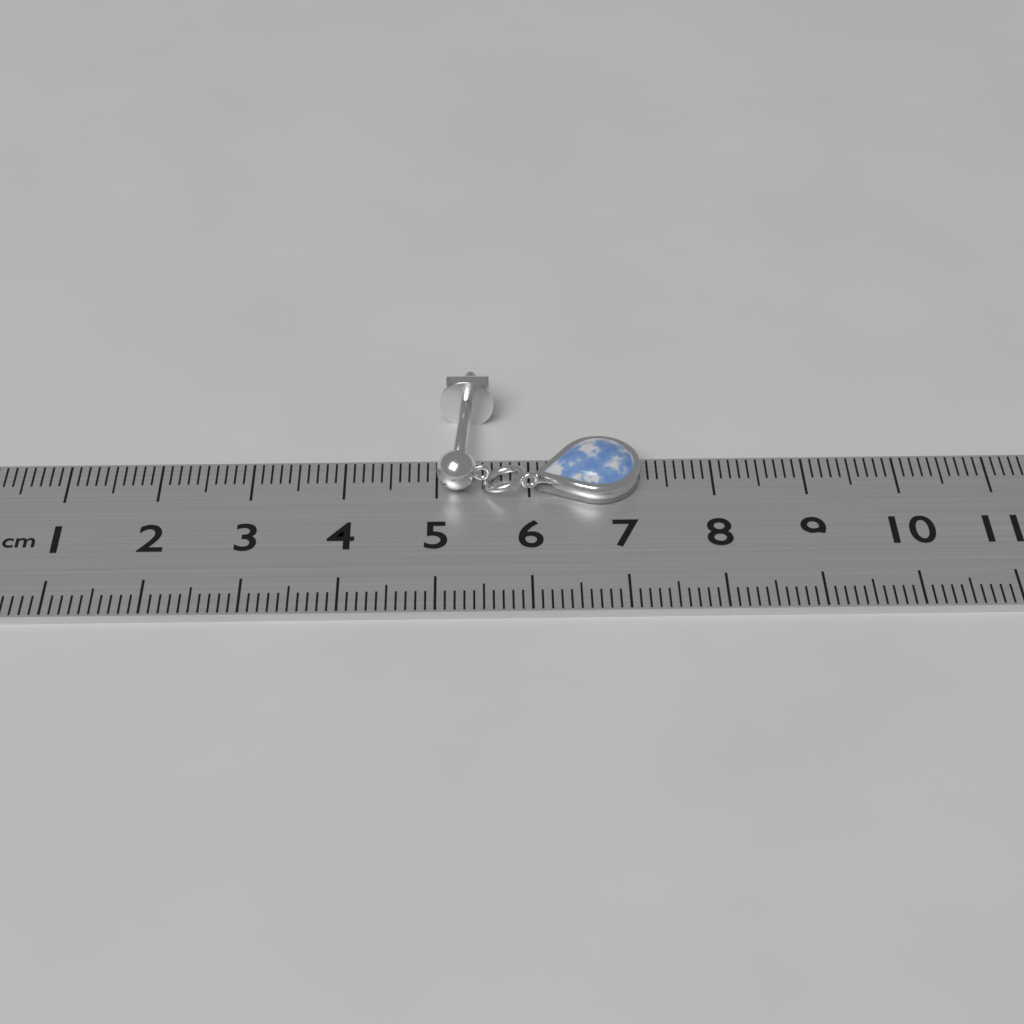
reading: 7.2 cm
